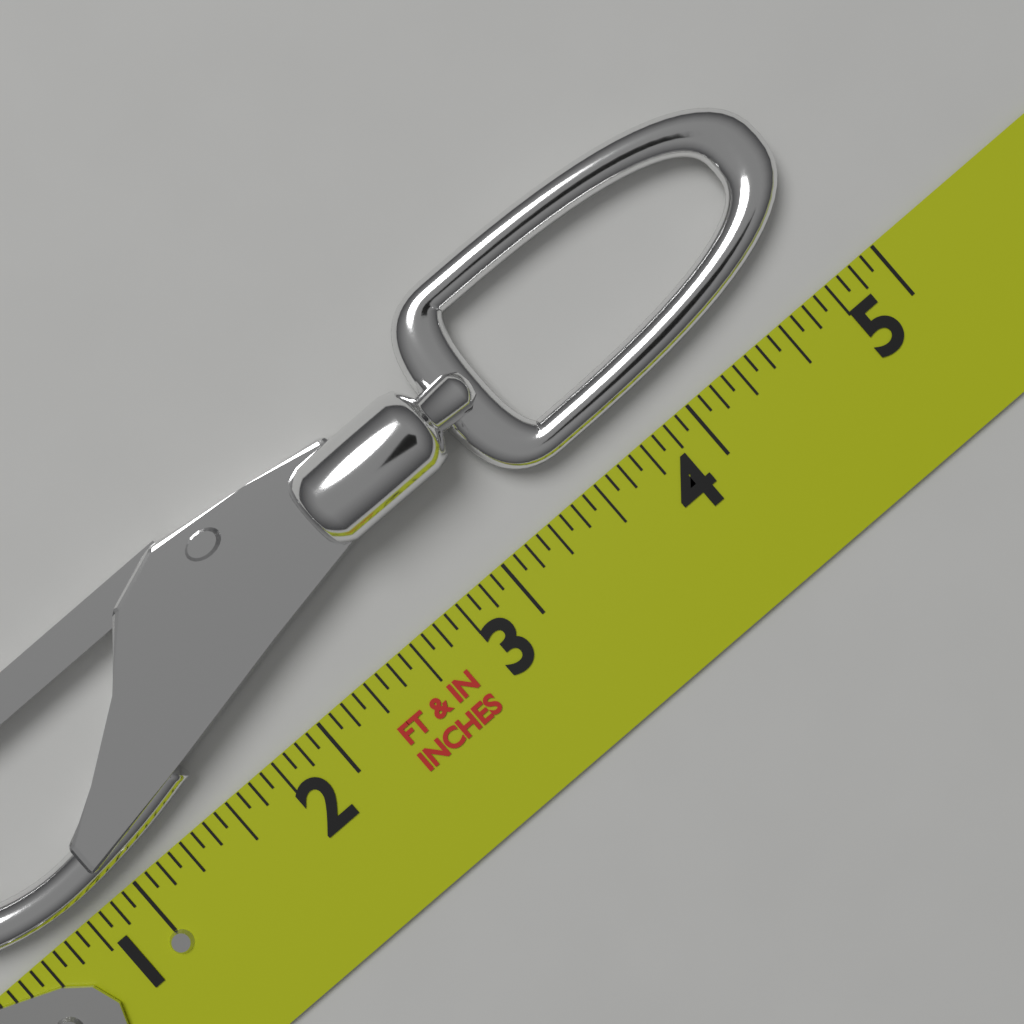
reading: 4.9375 in
